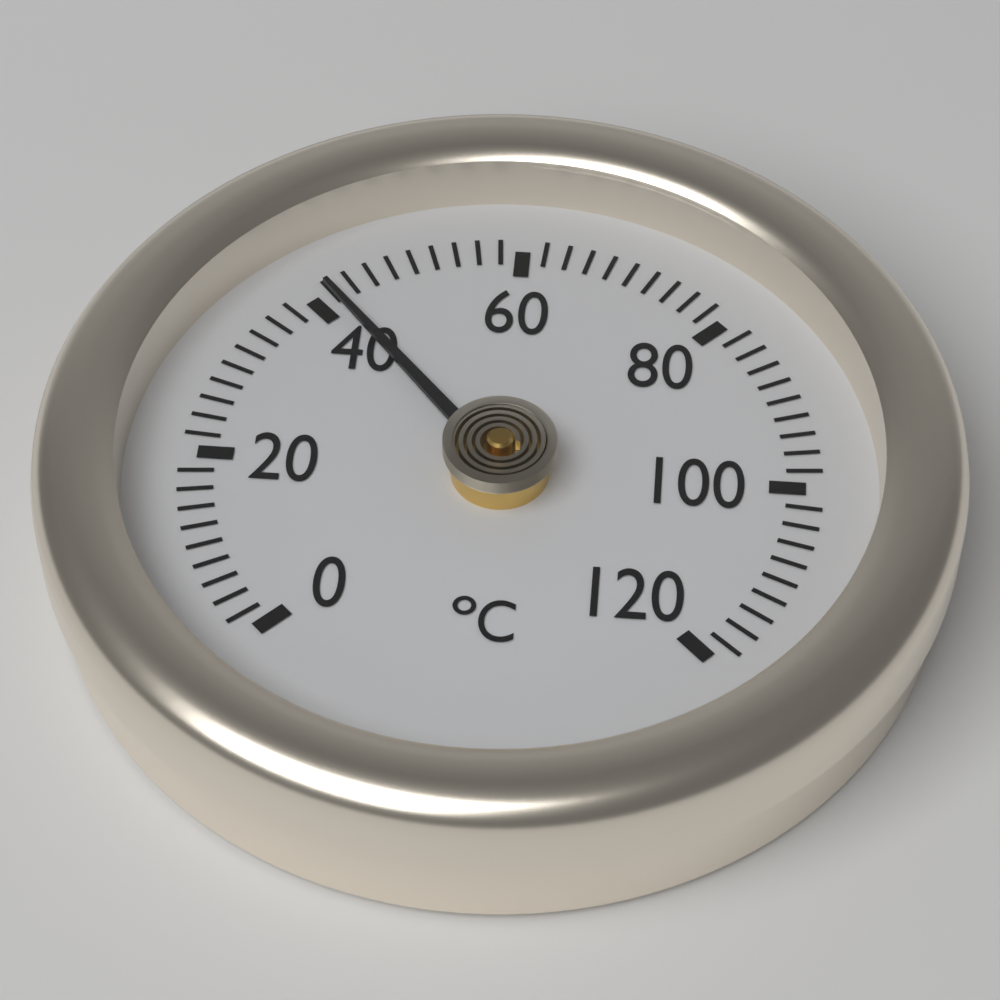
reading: 42 °C
